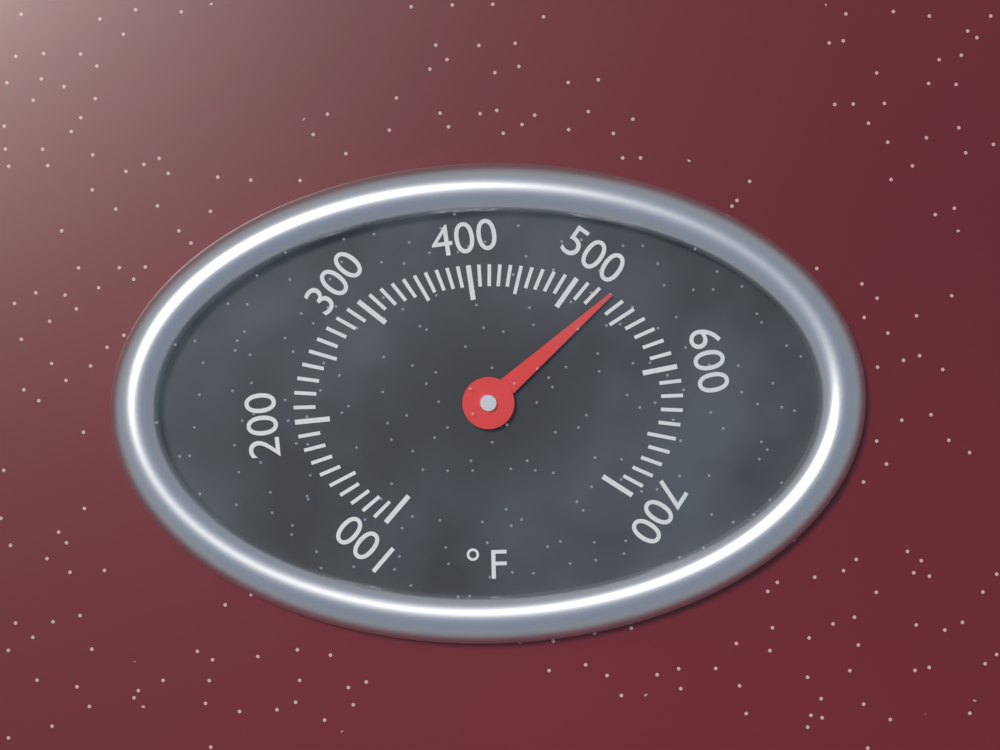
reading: 530 °F
